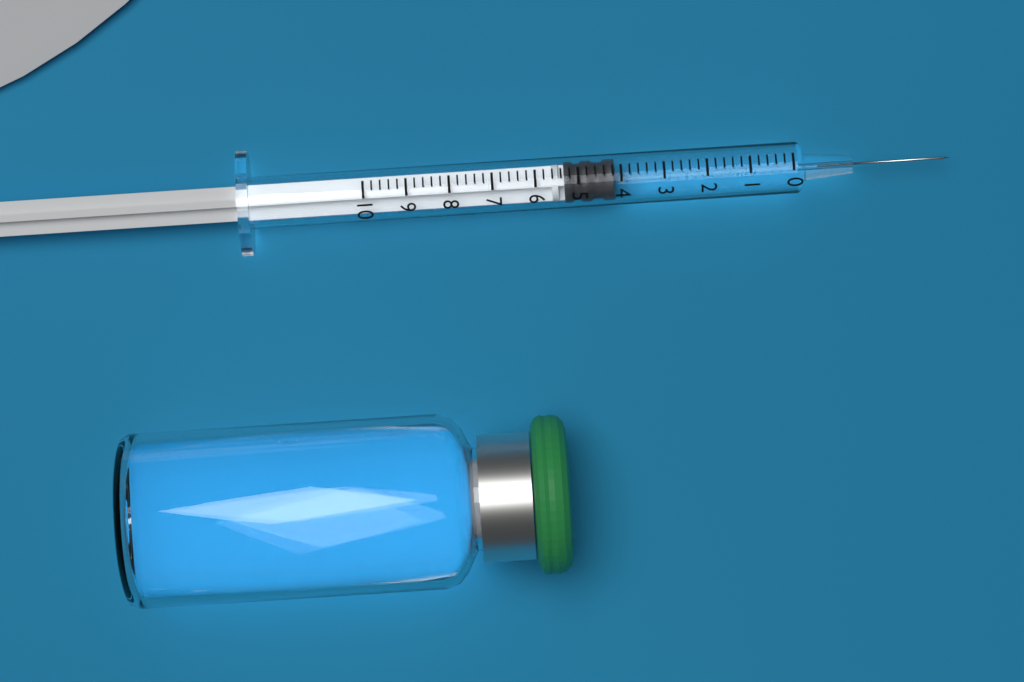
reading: 4.2 (no unit)
